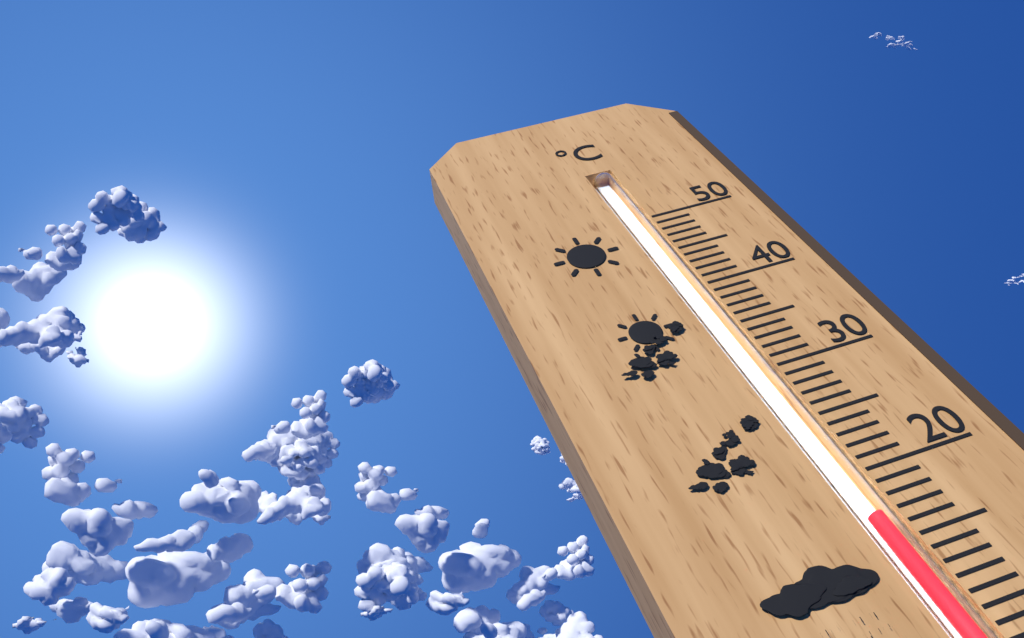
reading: 17 °C
